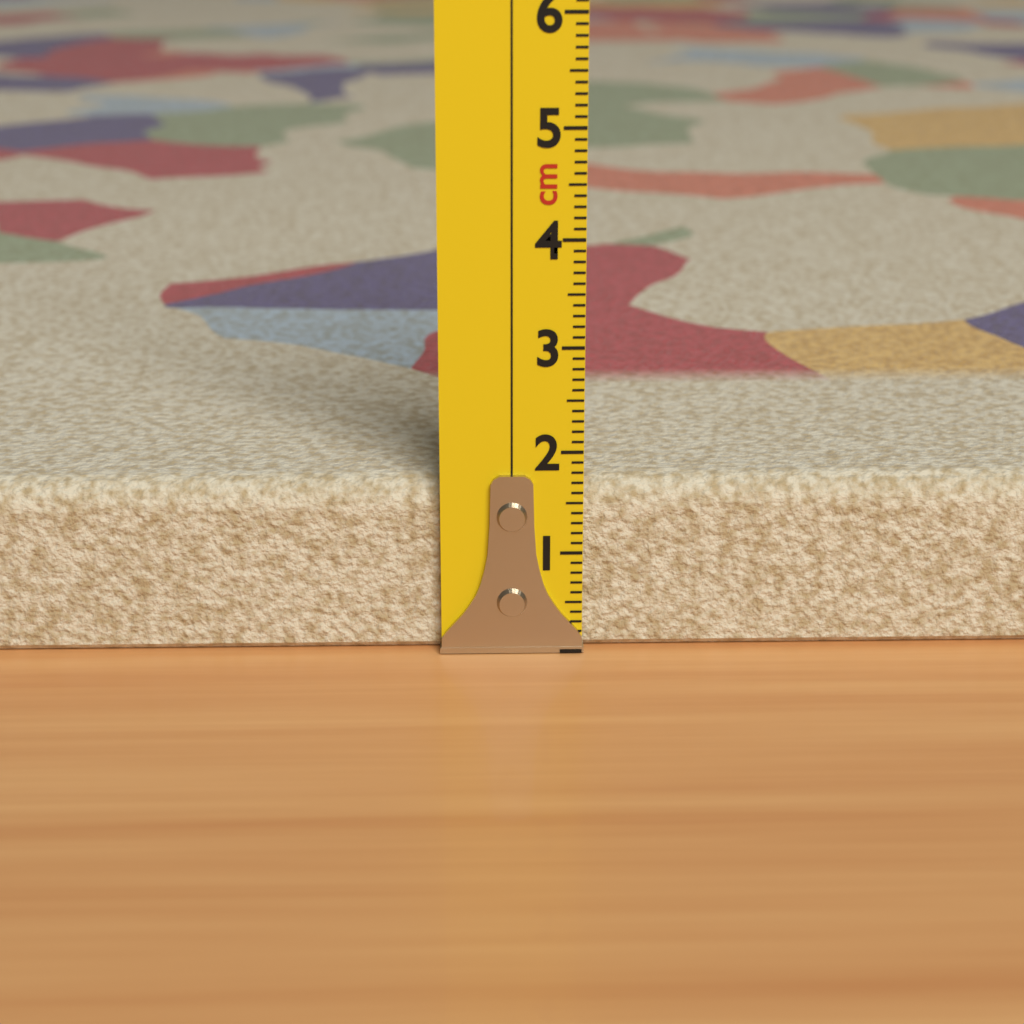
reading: 1.7 cm
